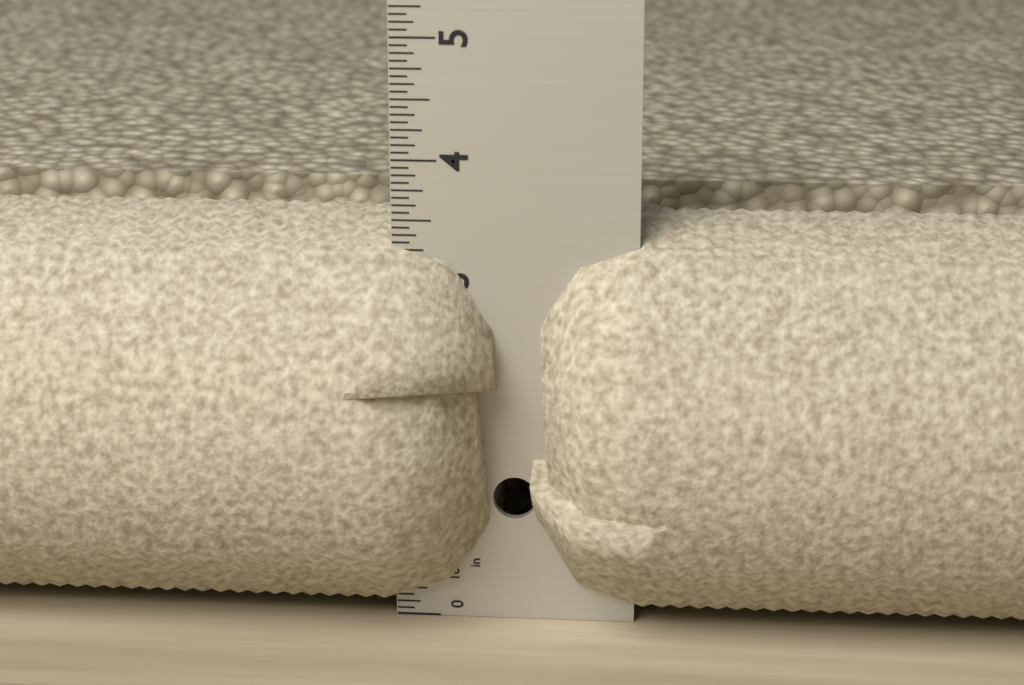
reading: 3.5000 in
